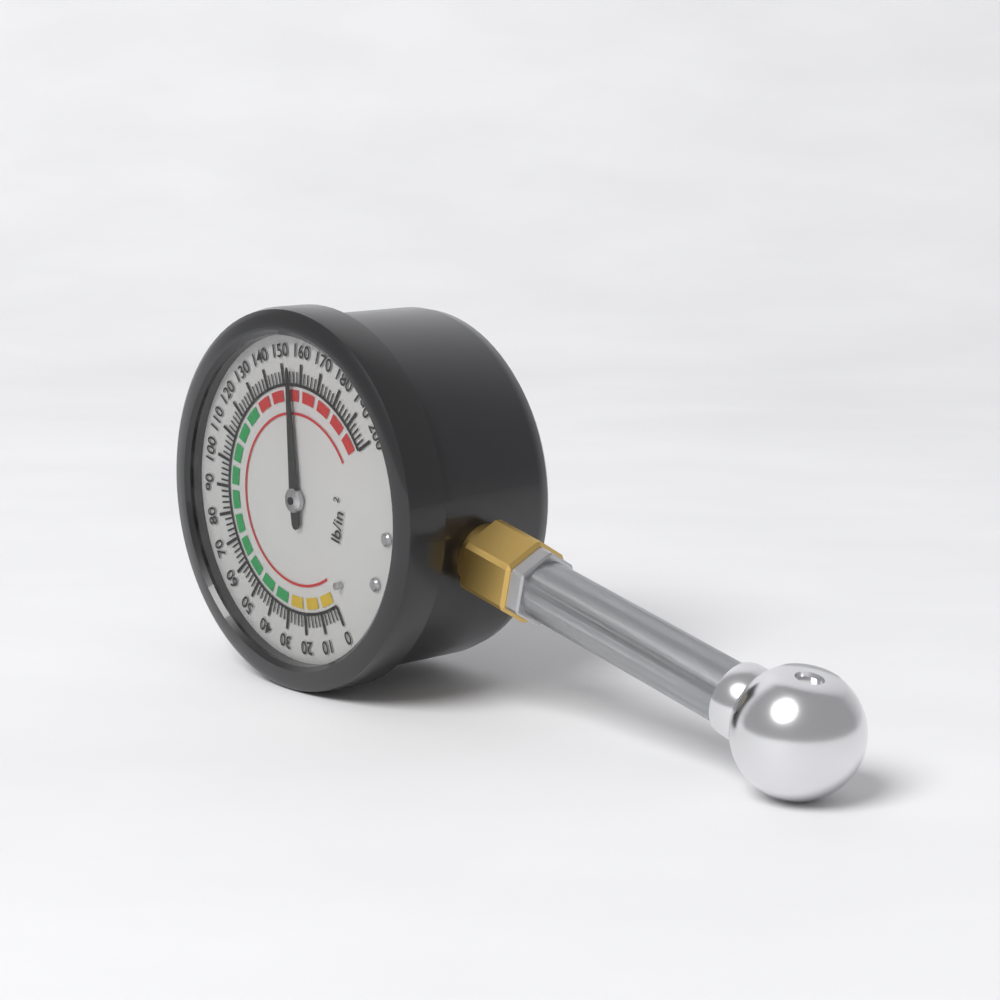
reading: 154 psi
